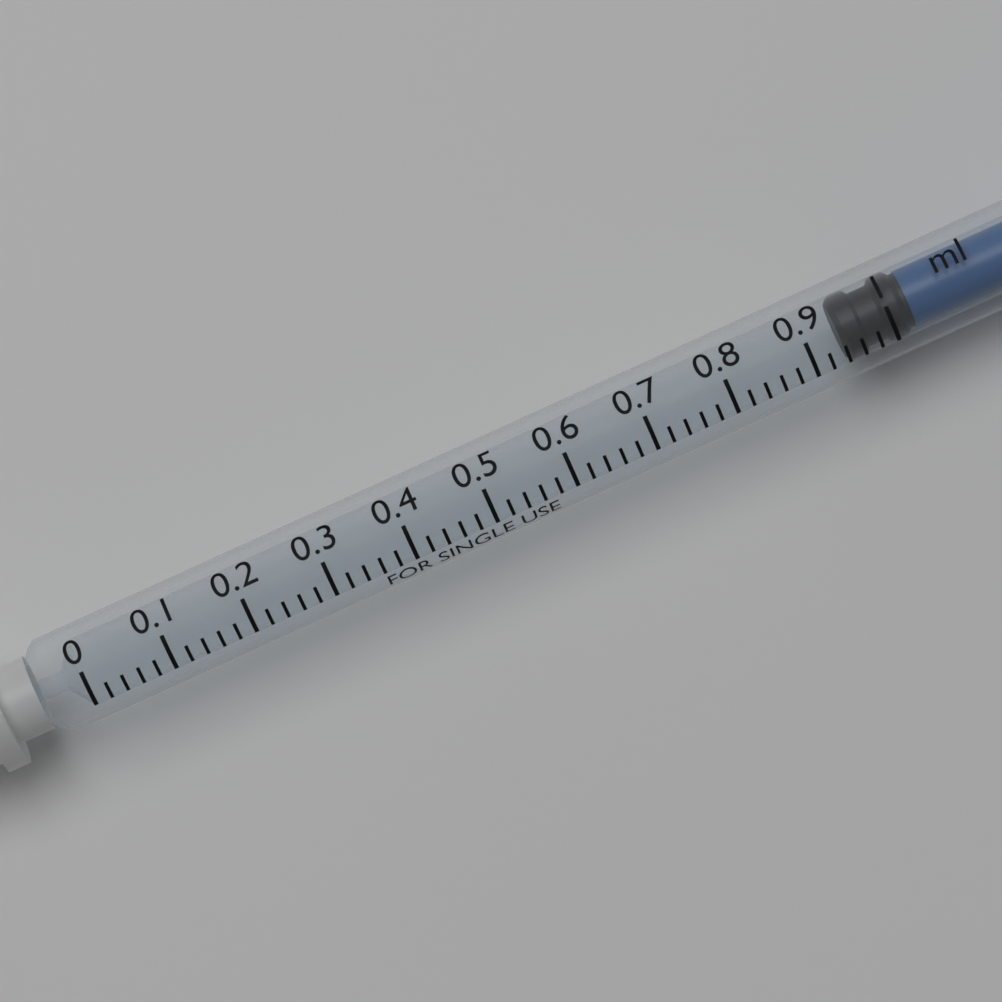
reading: 0.94 ml
